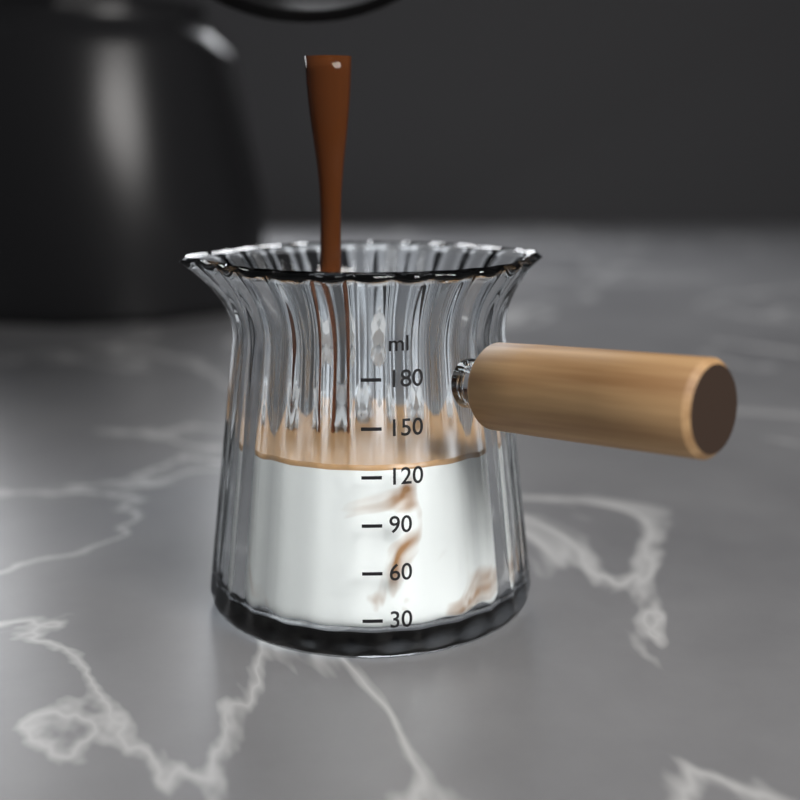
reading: 125 ml
